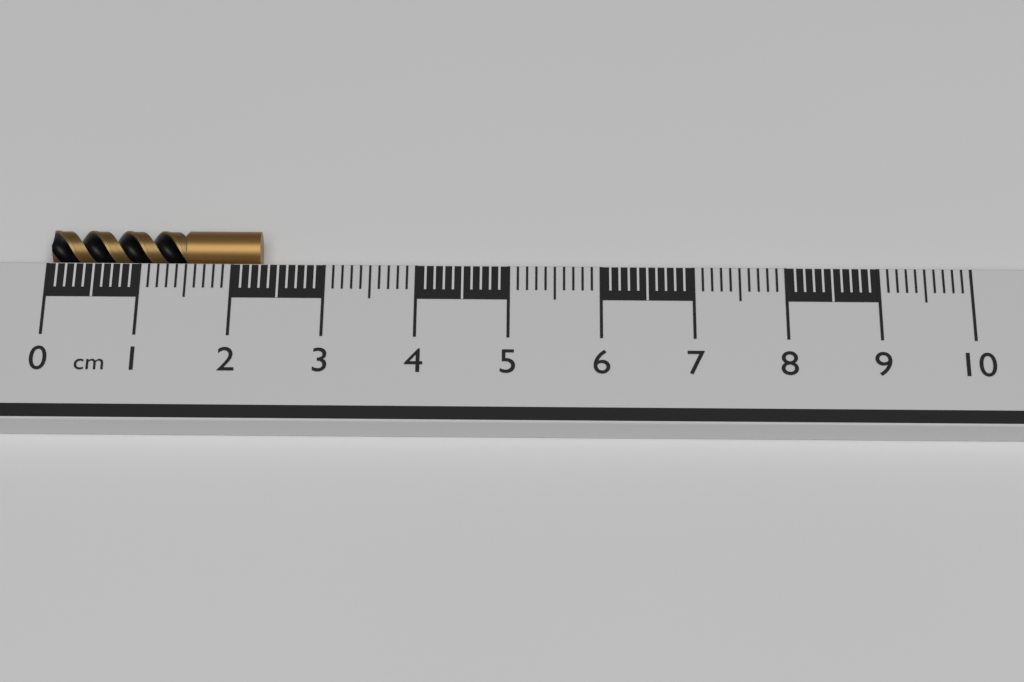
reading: 2.3 cm
